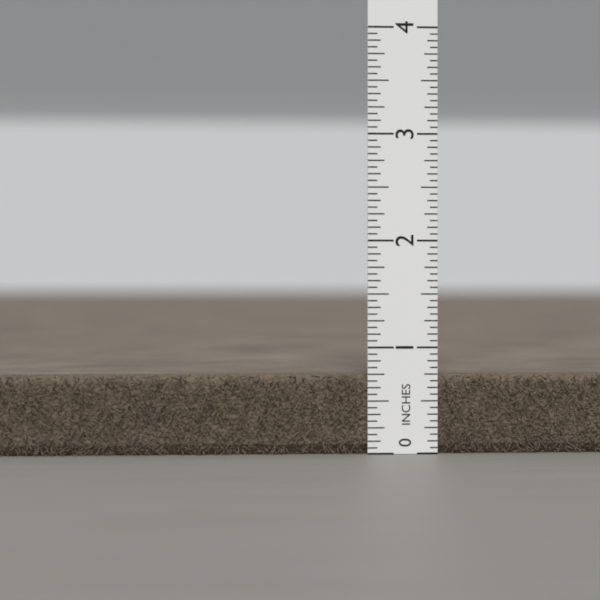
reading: 0.7500 in
